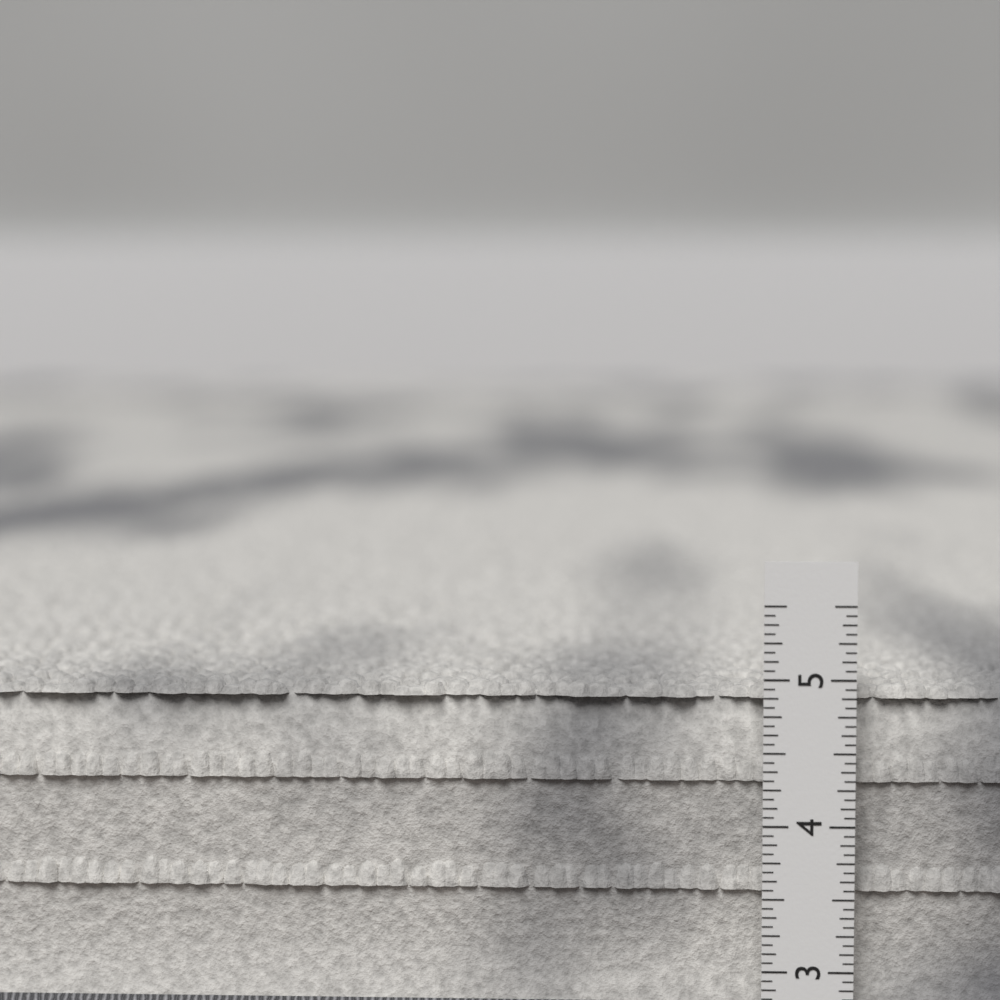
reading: 4.9375 in
